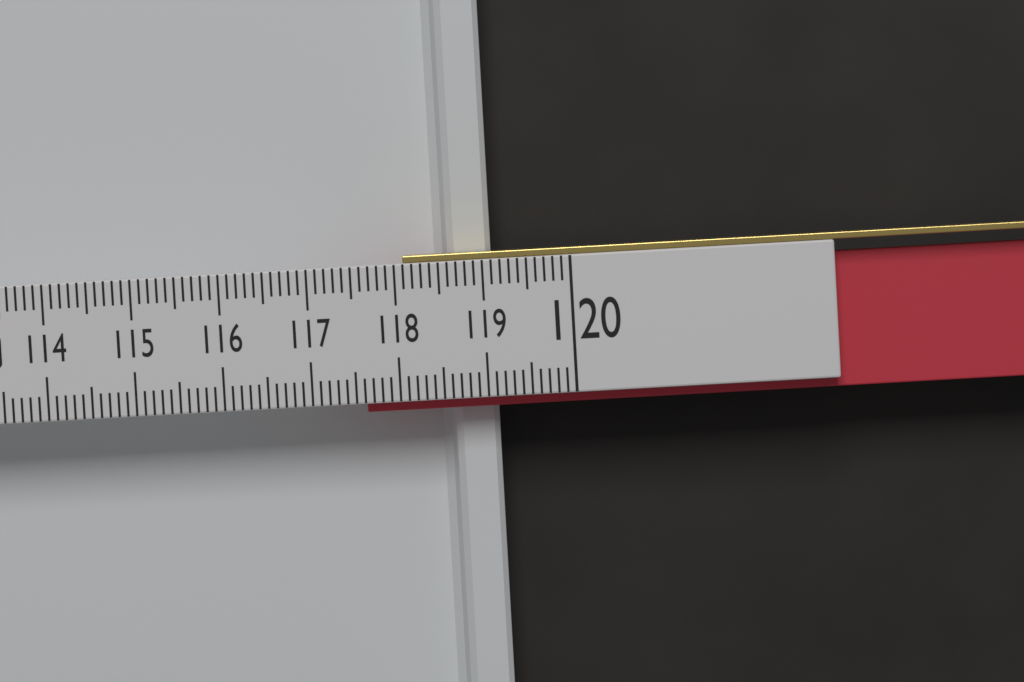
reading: 119.1 (no unit)
